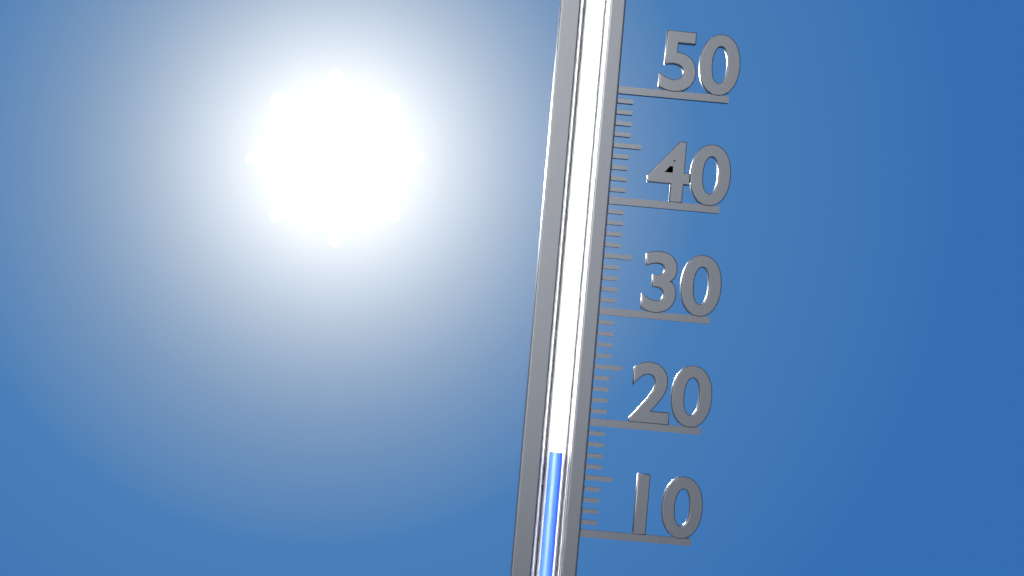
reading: 17 (no unit)
